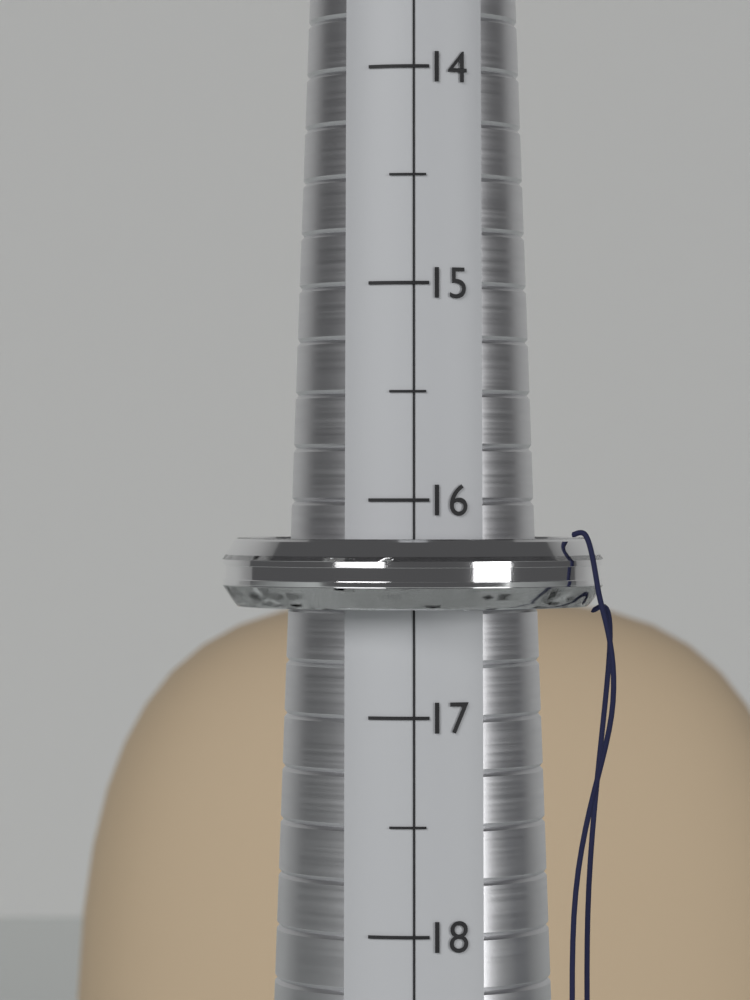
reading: 16.5 (no unit)
